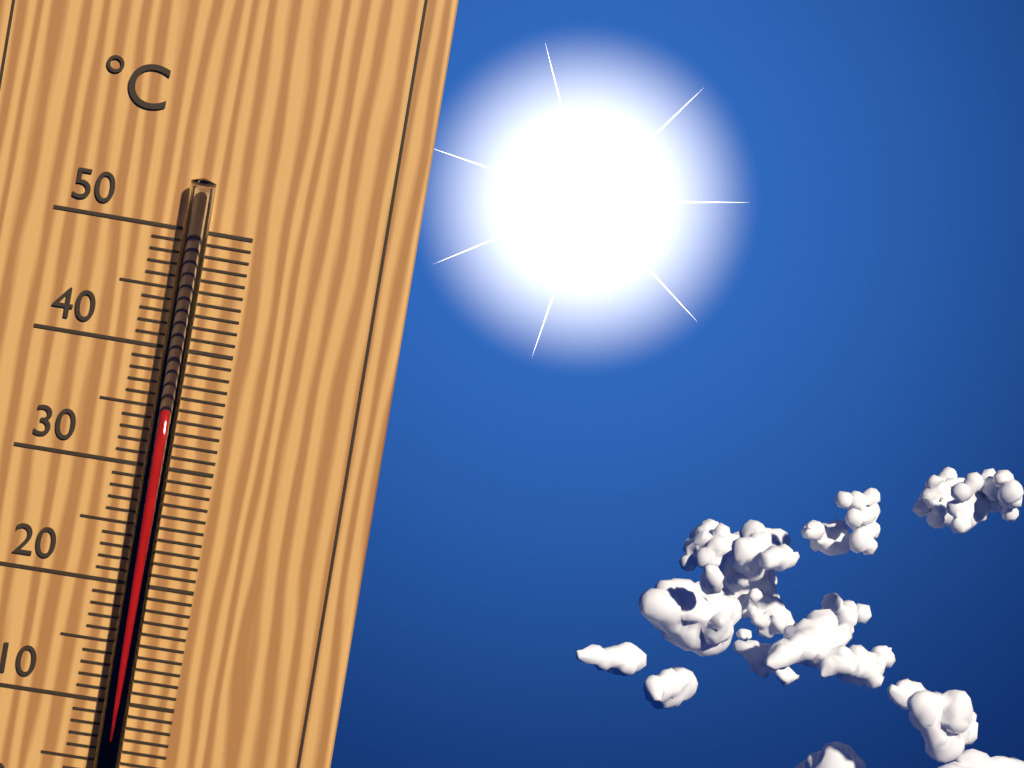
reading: 35 °C
